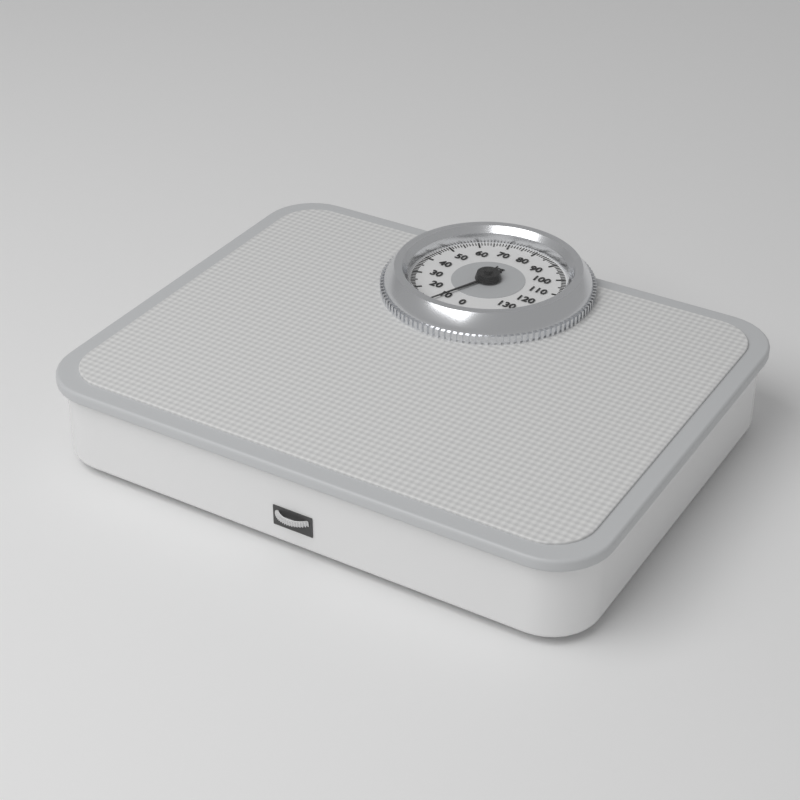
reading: 10 kg
